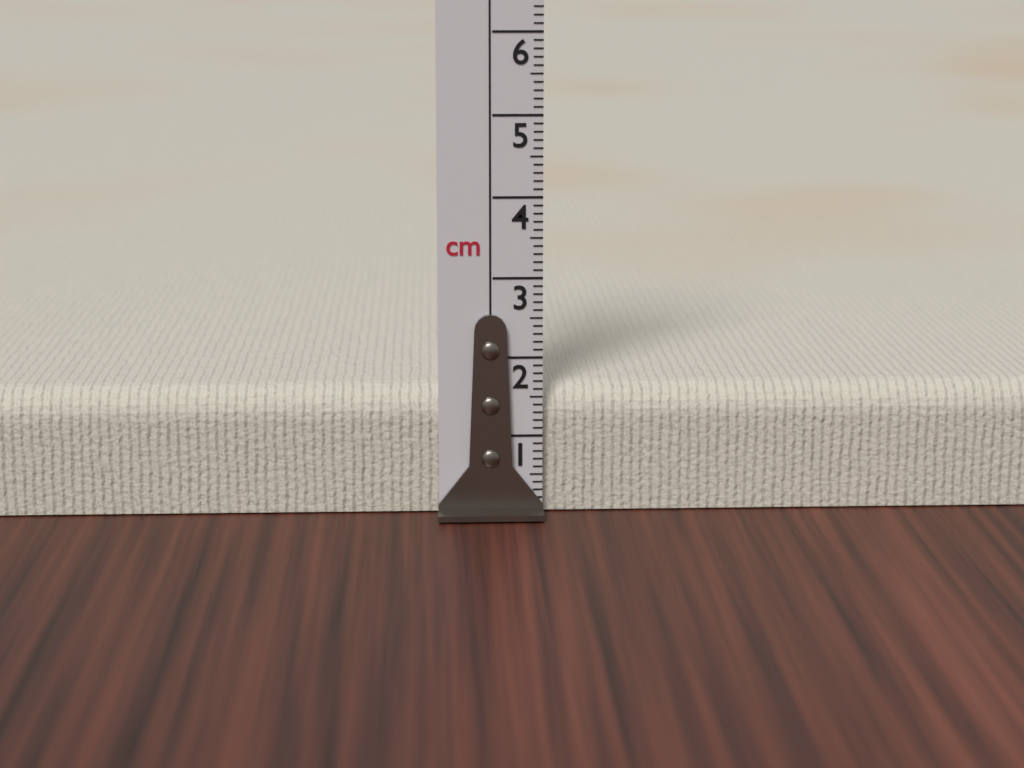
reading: 1.6 cm
